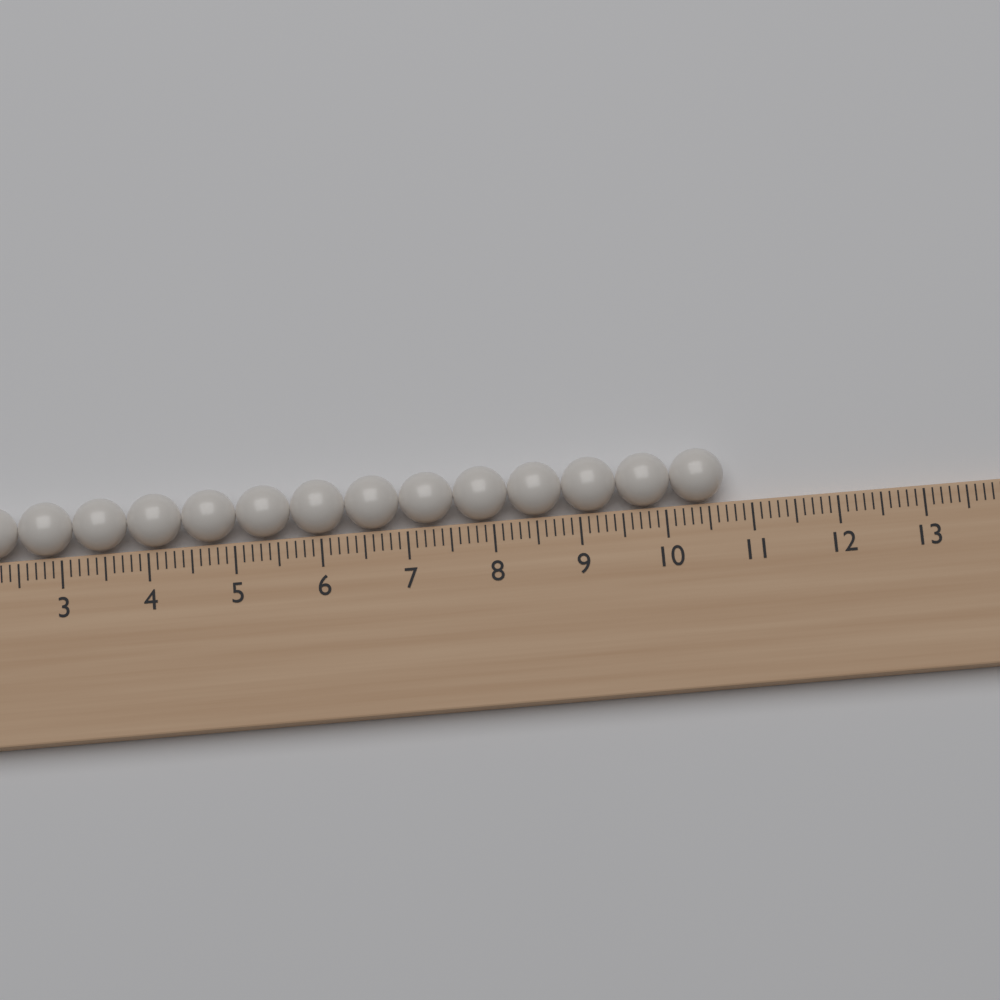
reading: 10.7 (no unit)
